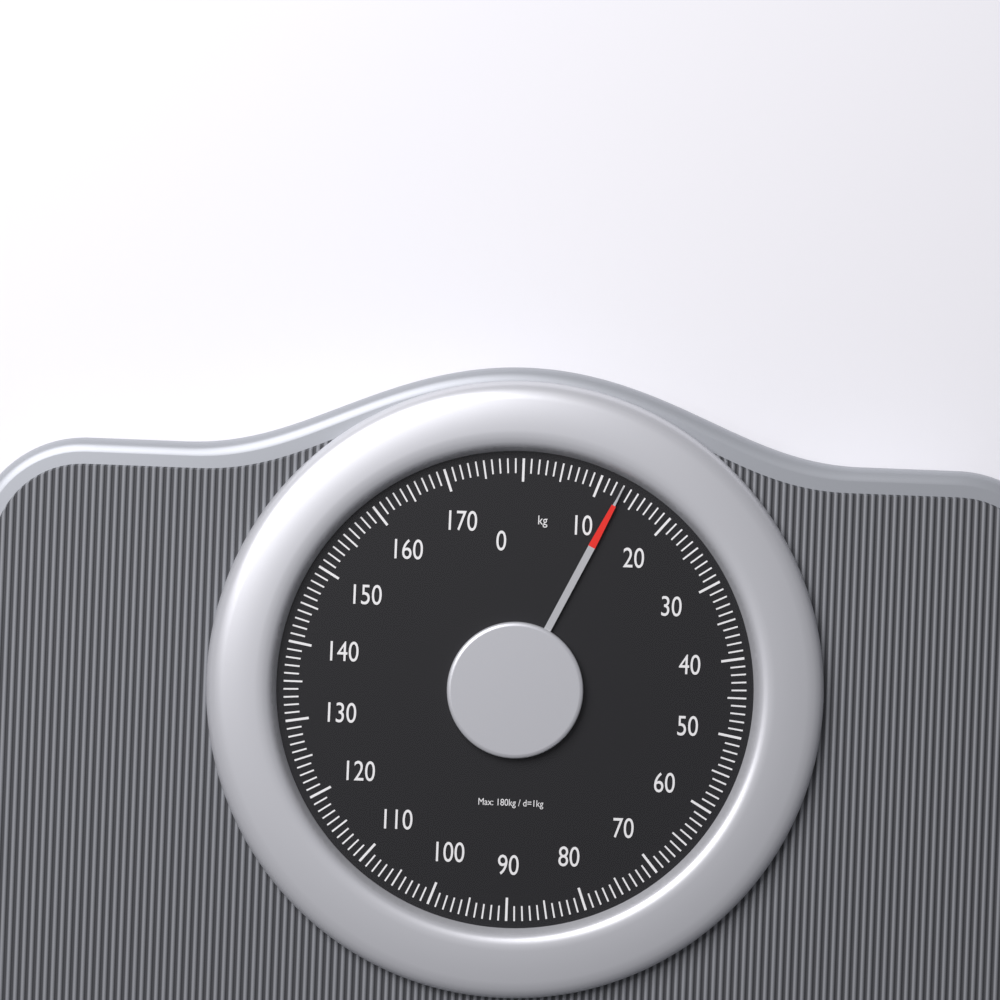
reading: 13 kg
